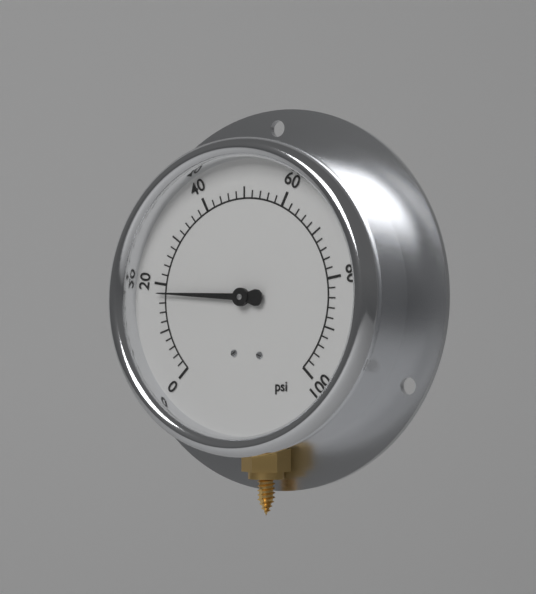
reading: 18 psi
